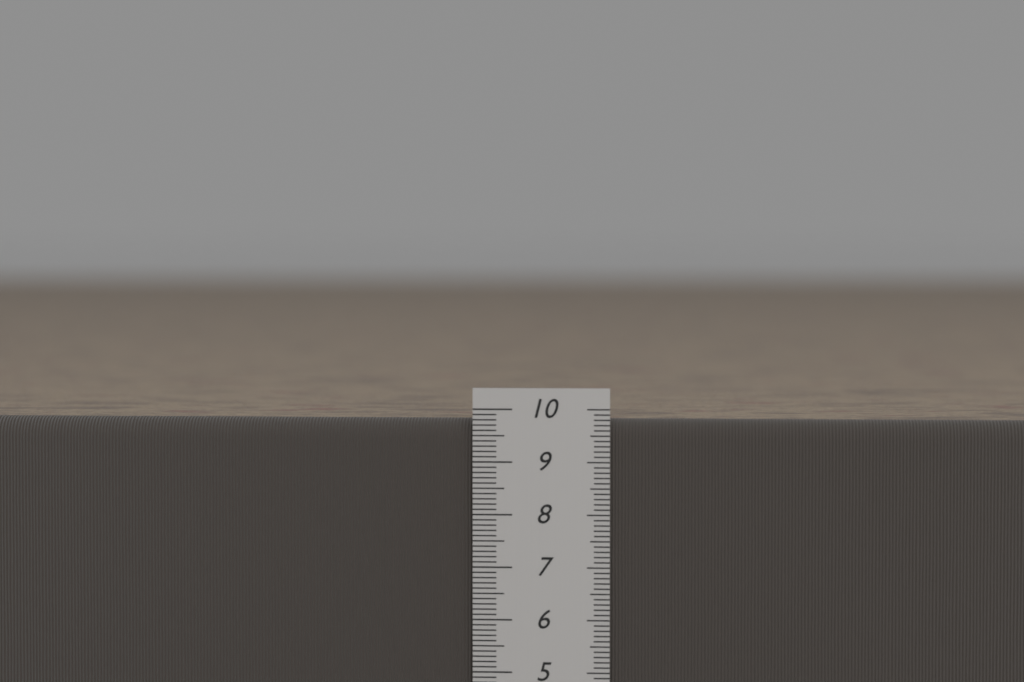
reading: 9.8 cm
